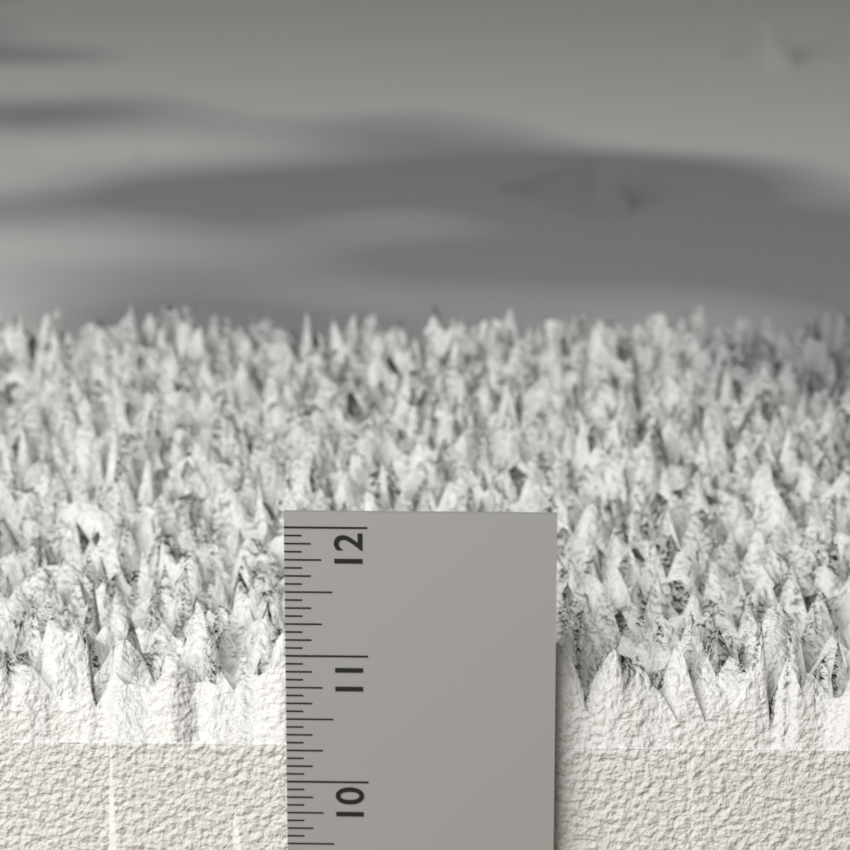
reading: 11.3750 in
